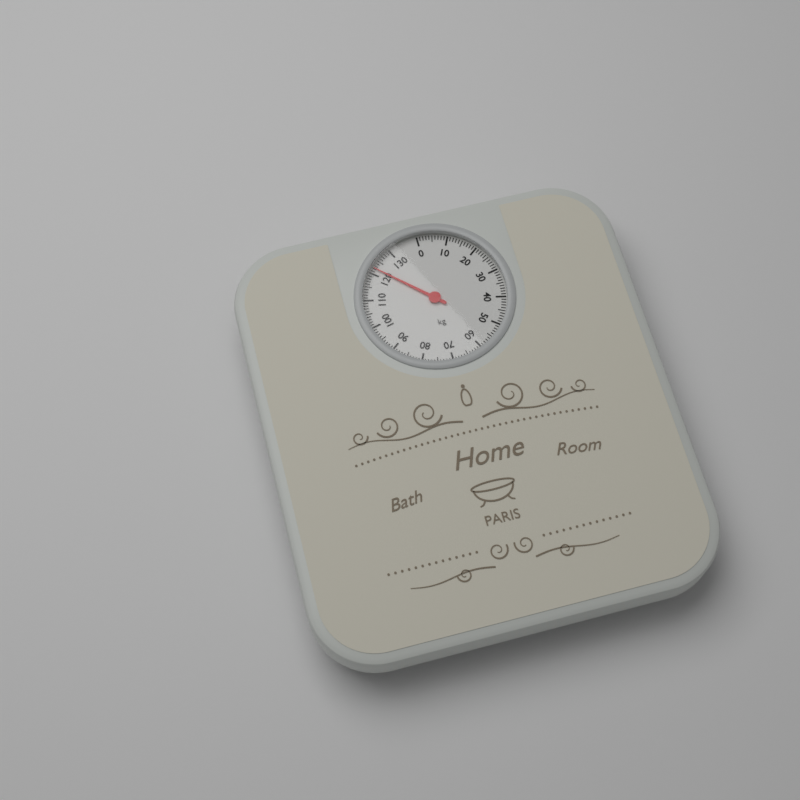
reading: 122 kg
